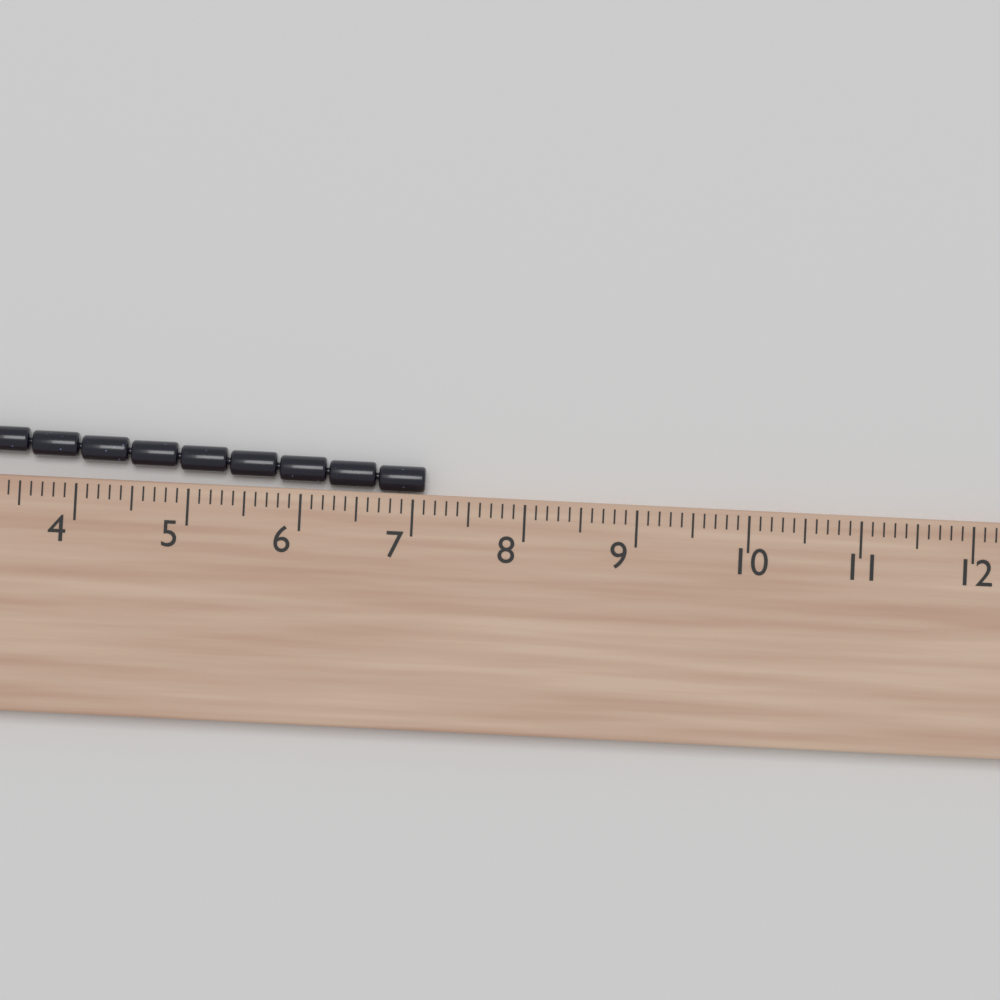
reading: 7.1 cm
